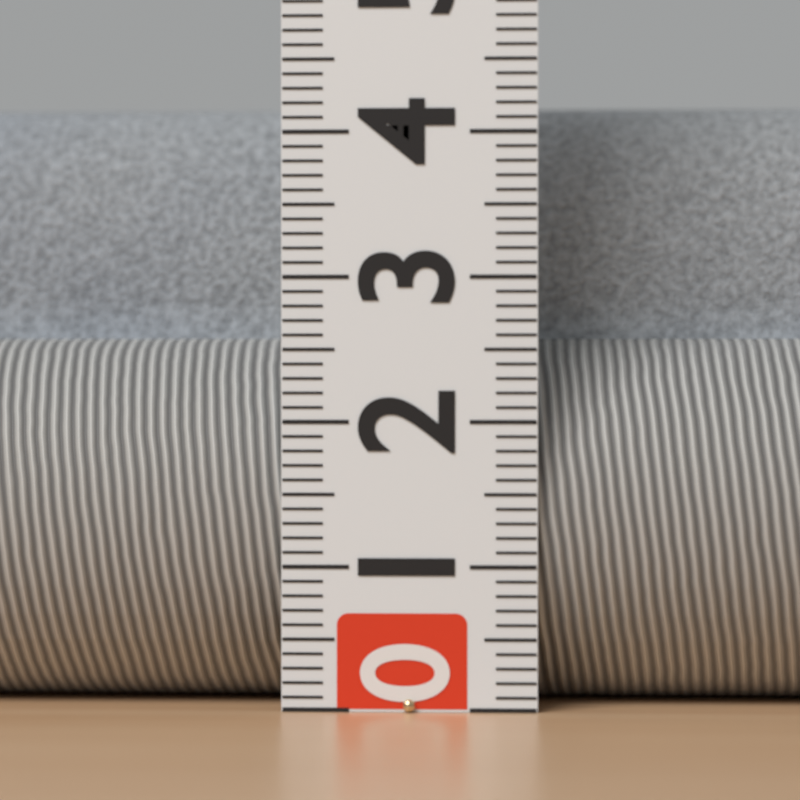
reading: 4.3 (no unit)
